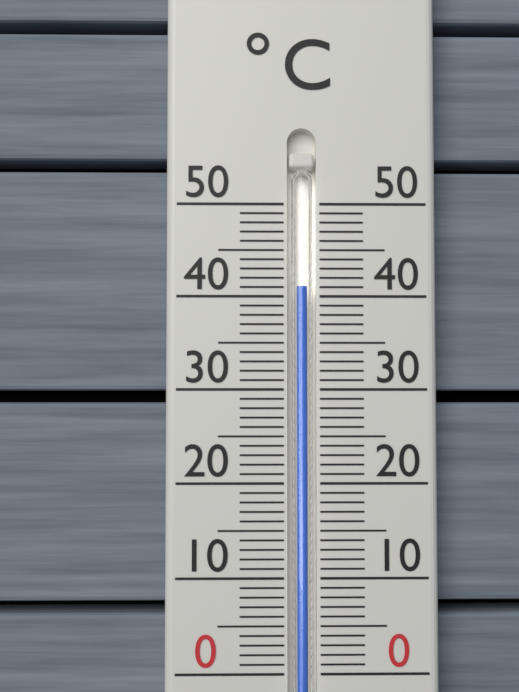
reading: 41 °C
